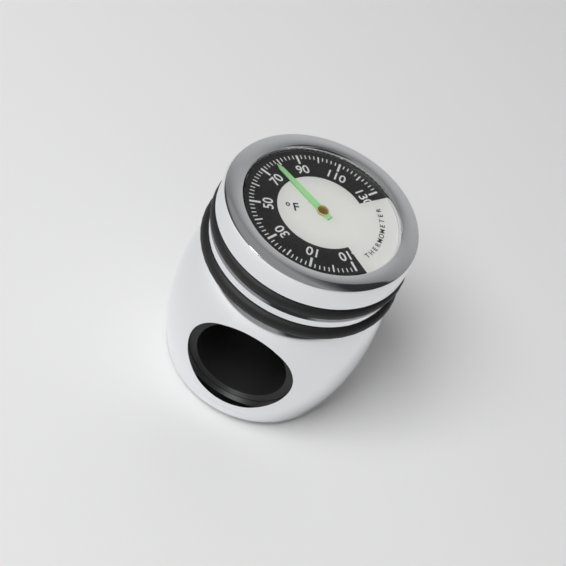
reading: 78 °F
